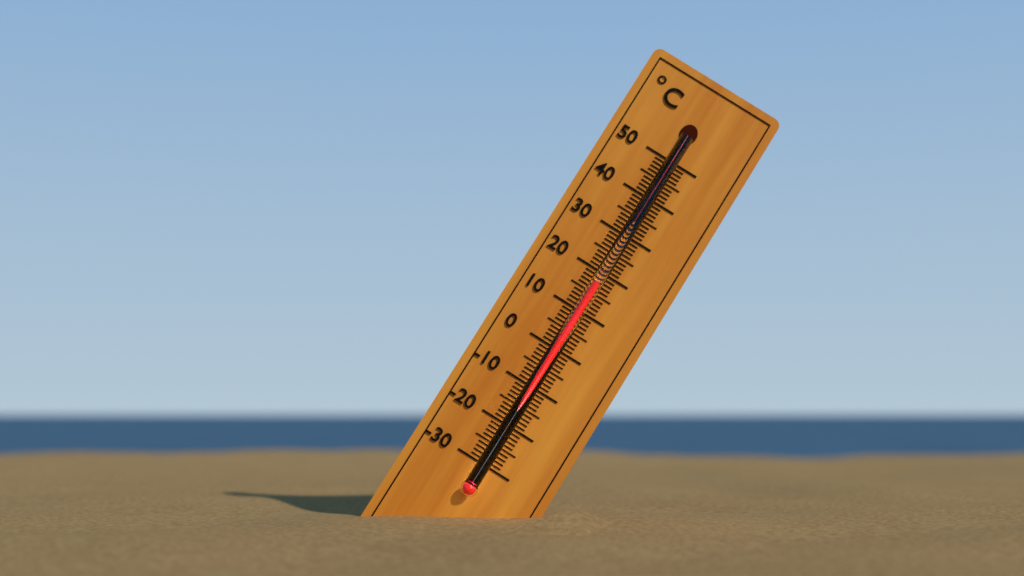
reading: 17 °C
